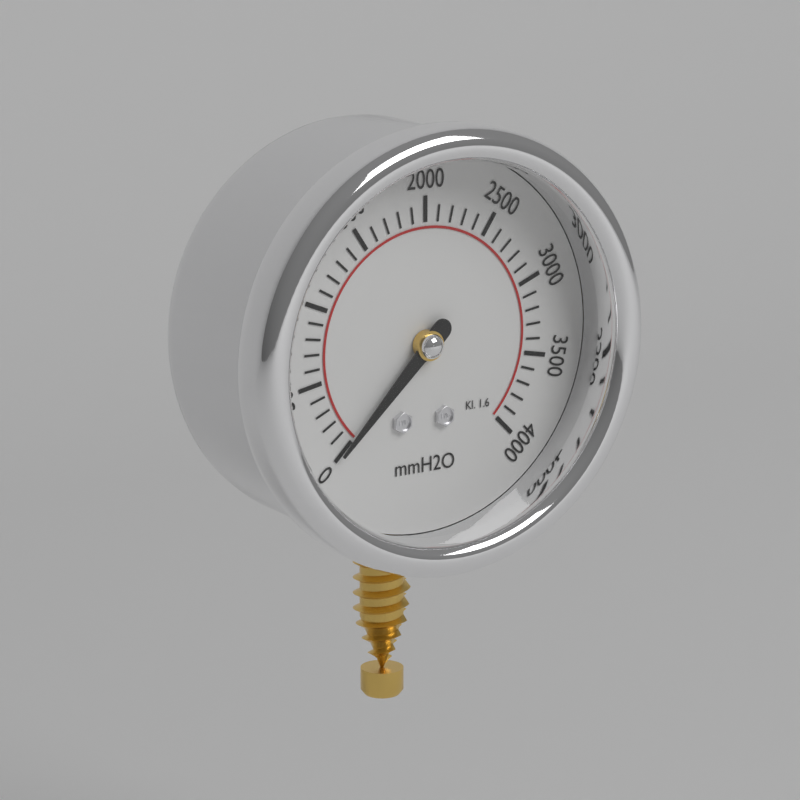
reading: 0 mmH2O
